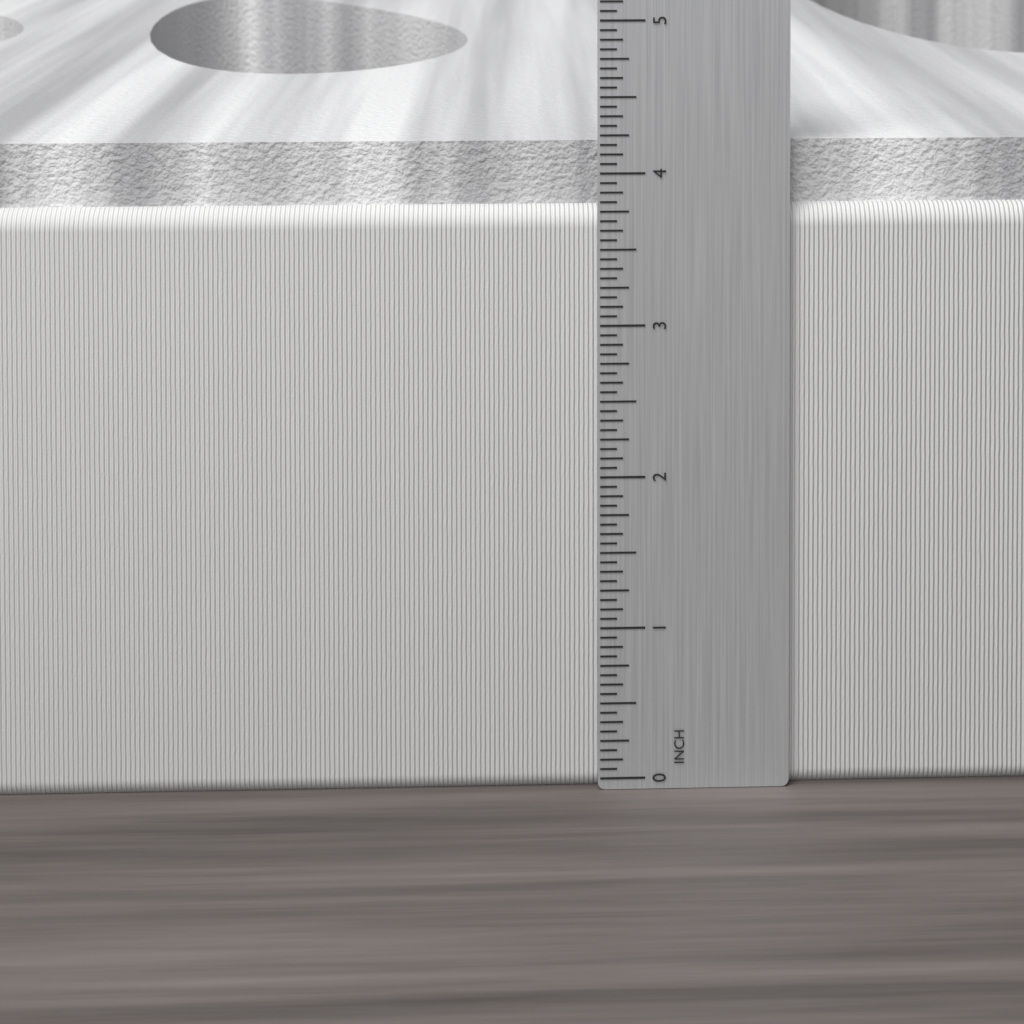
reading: 4.1875 in
